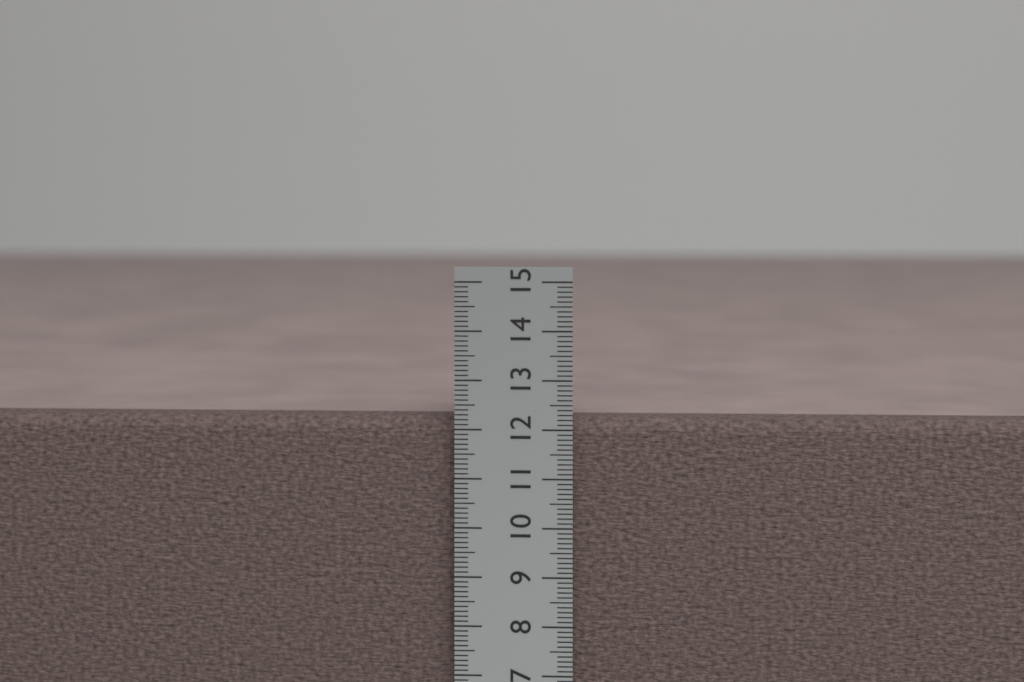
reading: 12.2 cm
